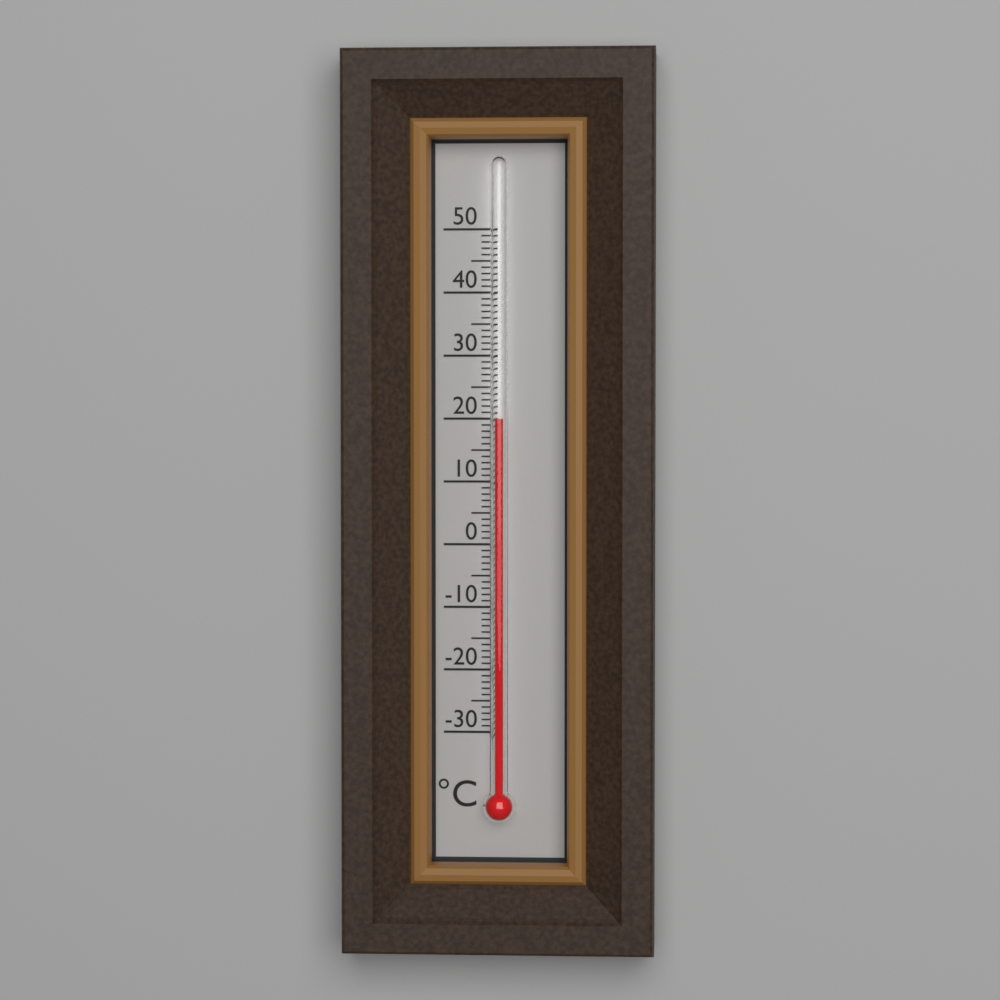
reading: 20 °C
